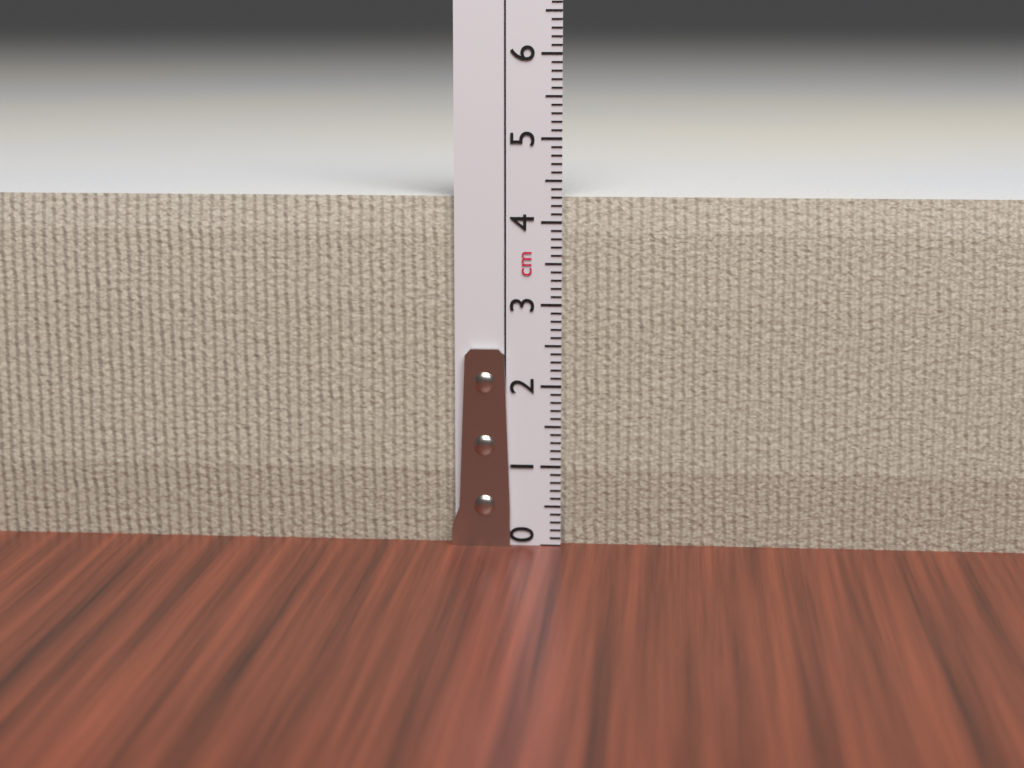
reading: 4.3 cm
